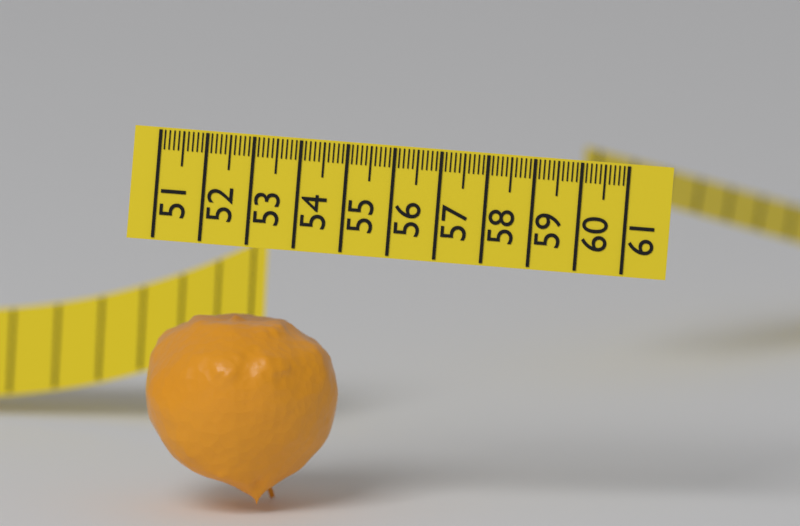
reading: 55.1 (no unit)
